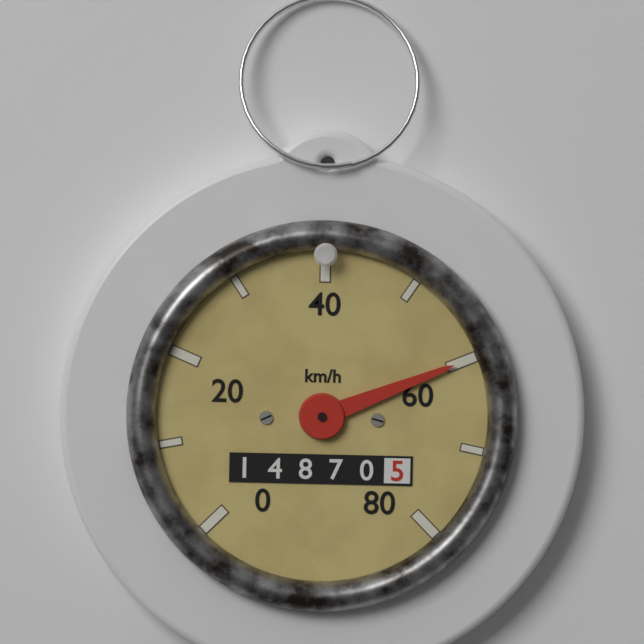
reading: 60 km/h
